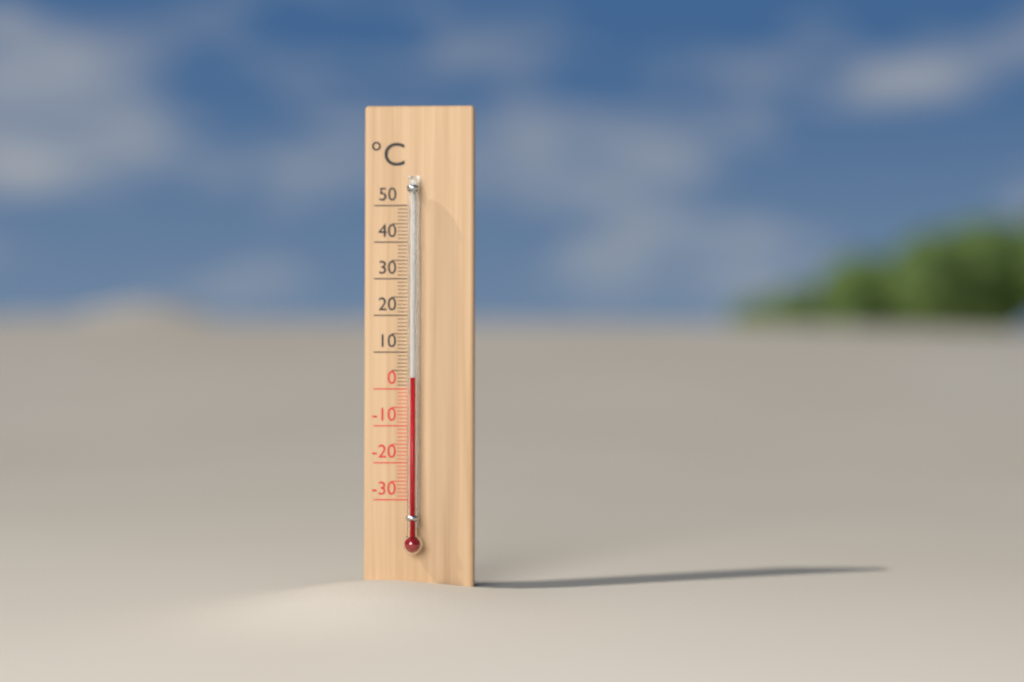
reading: 3 °C
